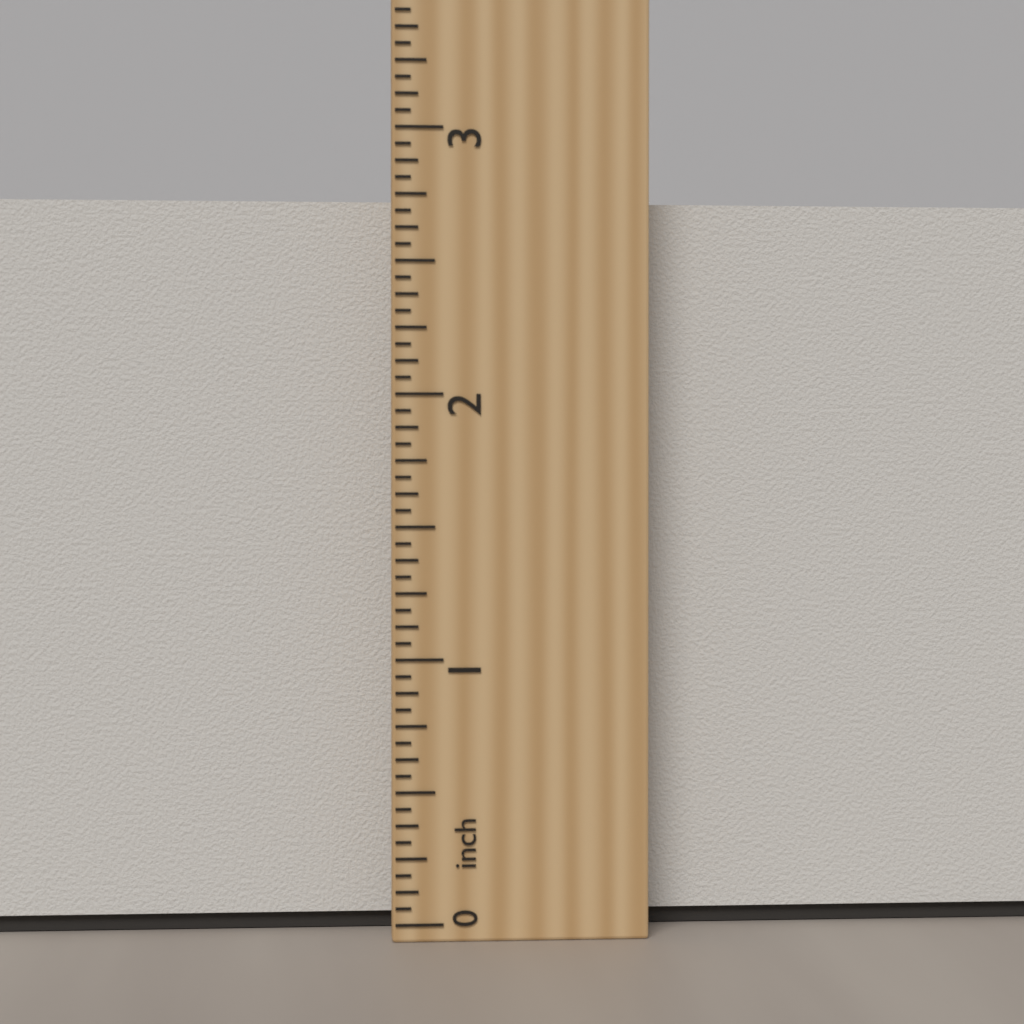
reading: 2.7500 inch
